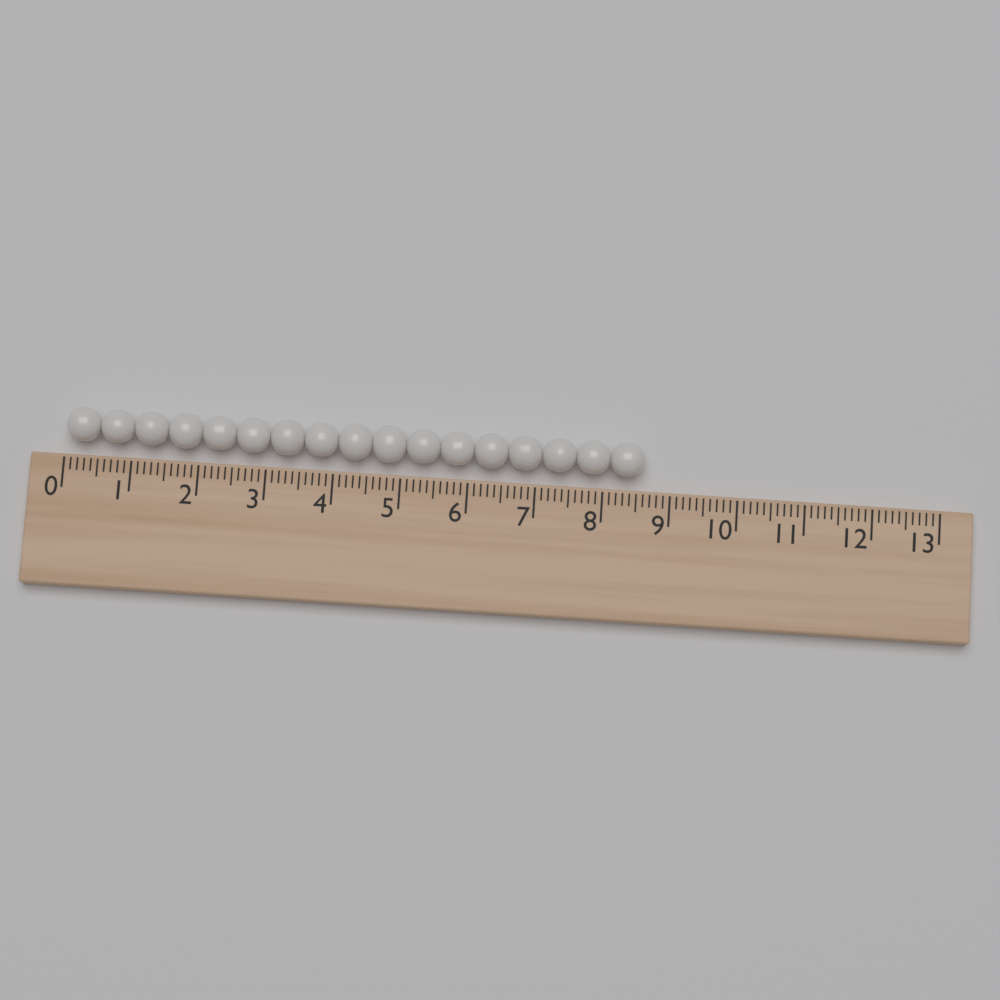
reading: 8.6 (no unit)
